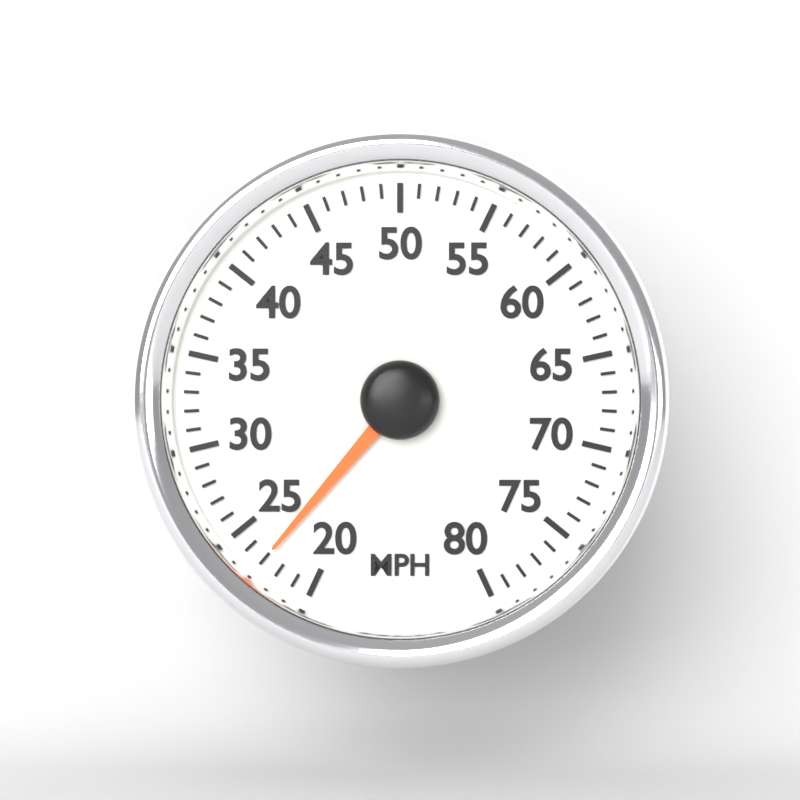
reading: 23 MPH
